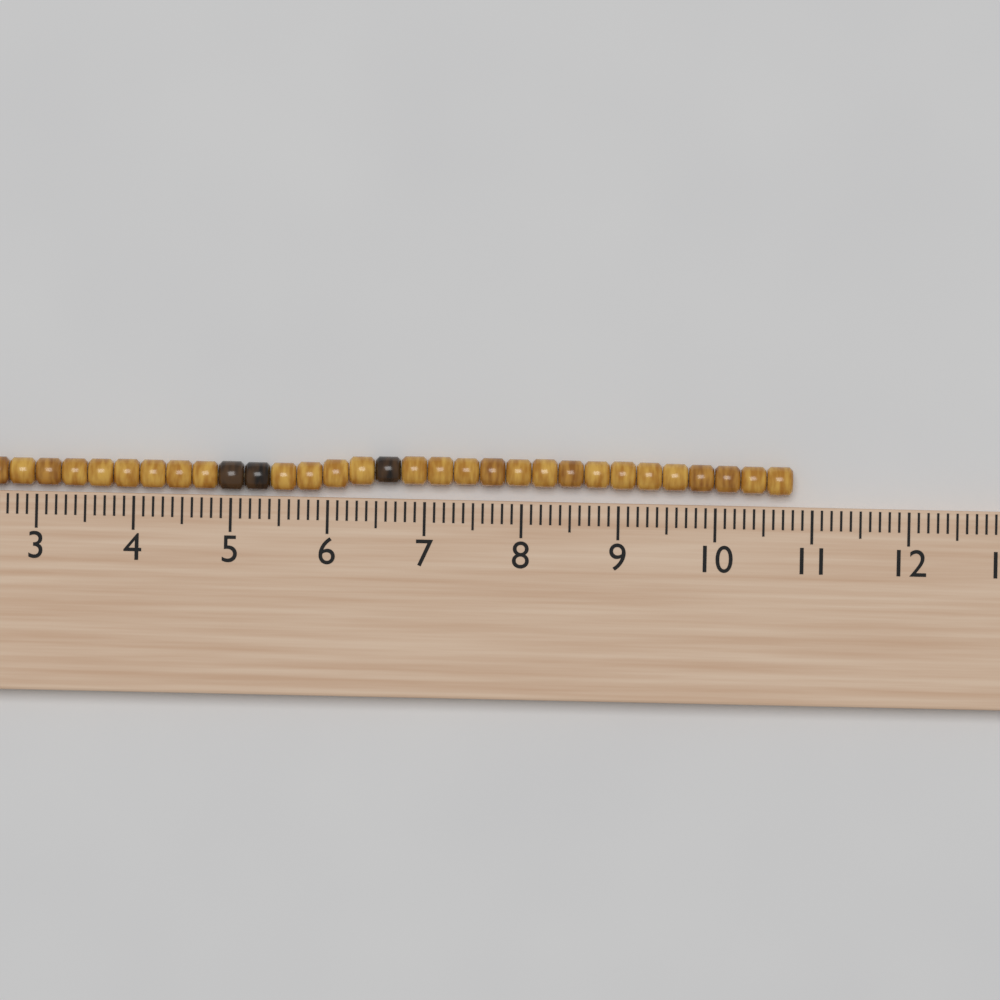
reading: 10.8 cm
